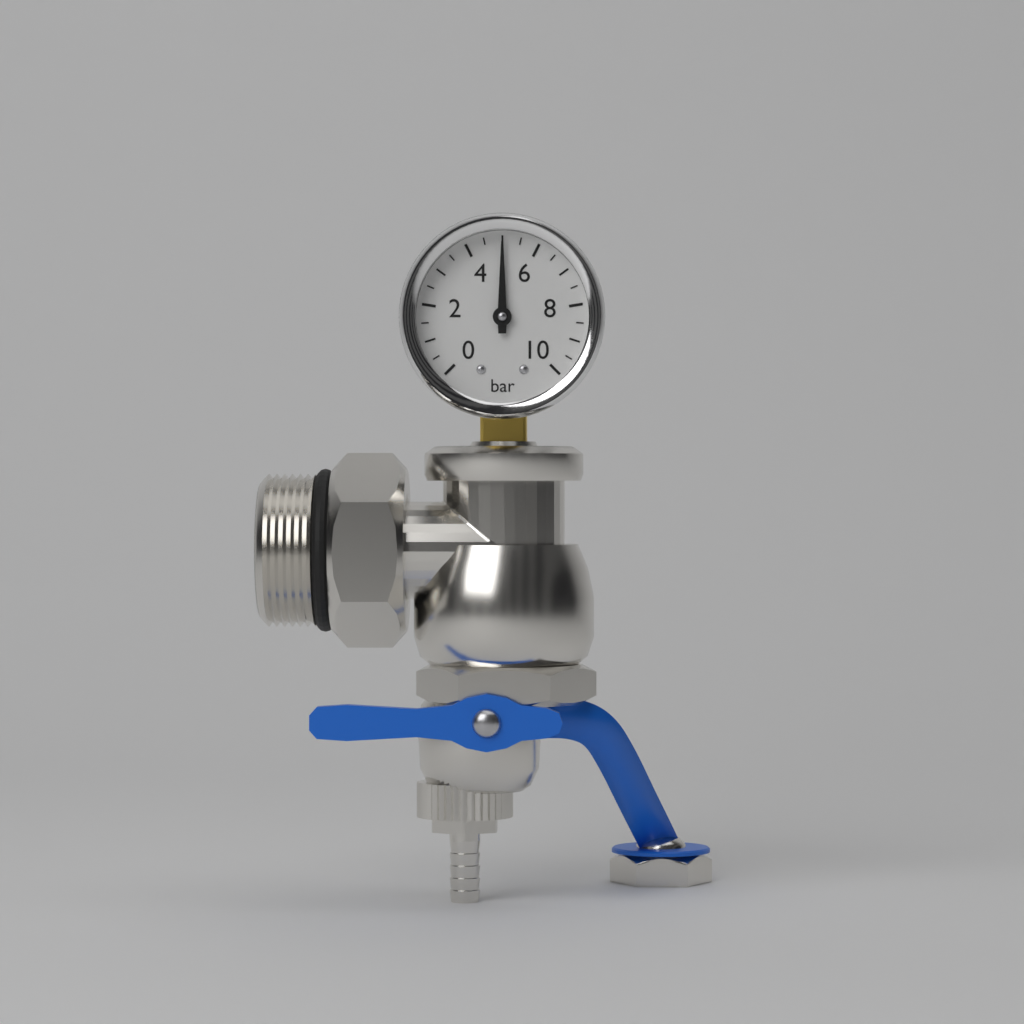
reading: 5.0 bar
